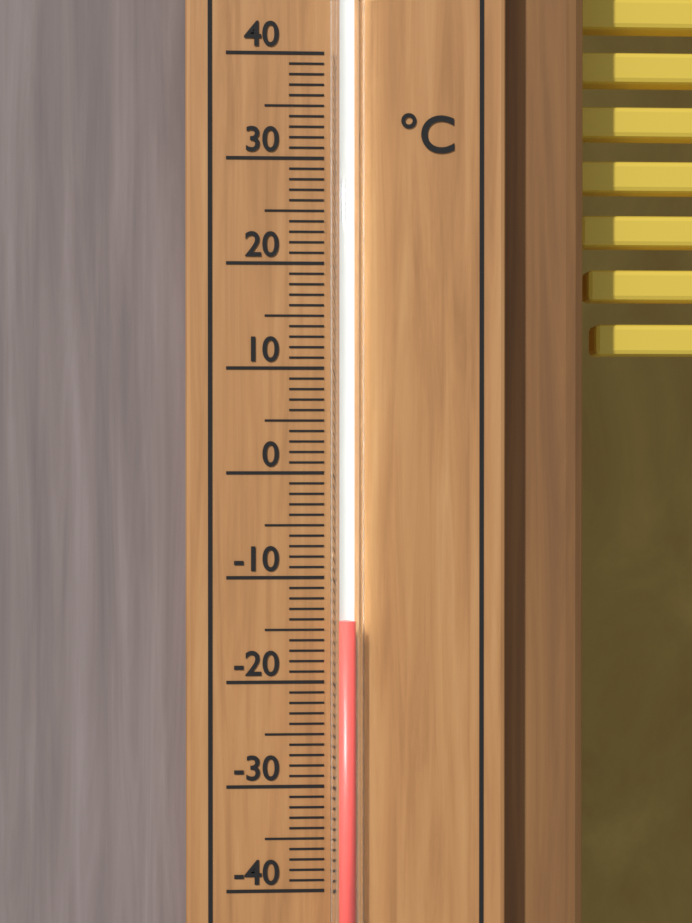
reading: -14 °C
